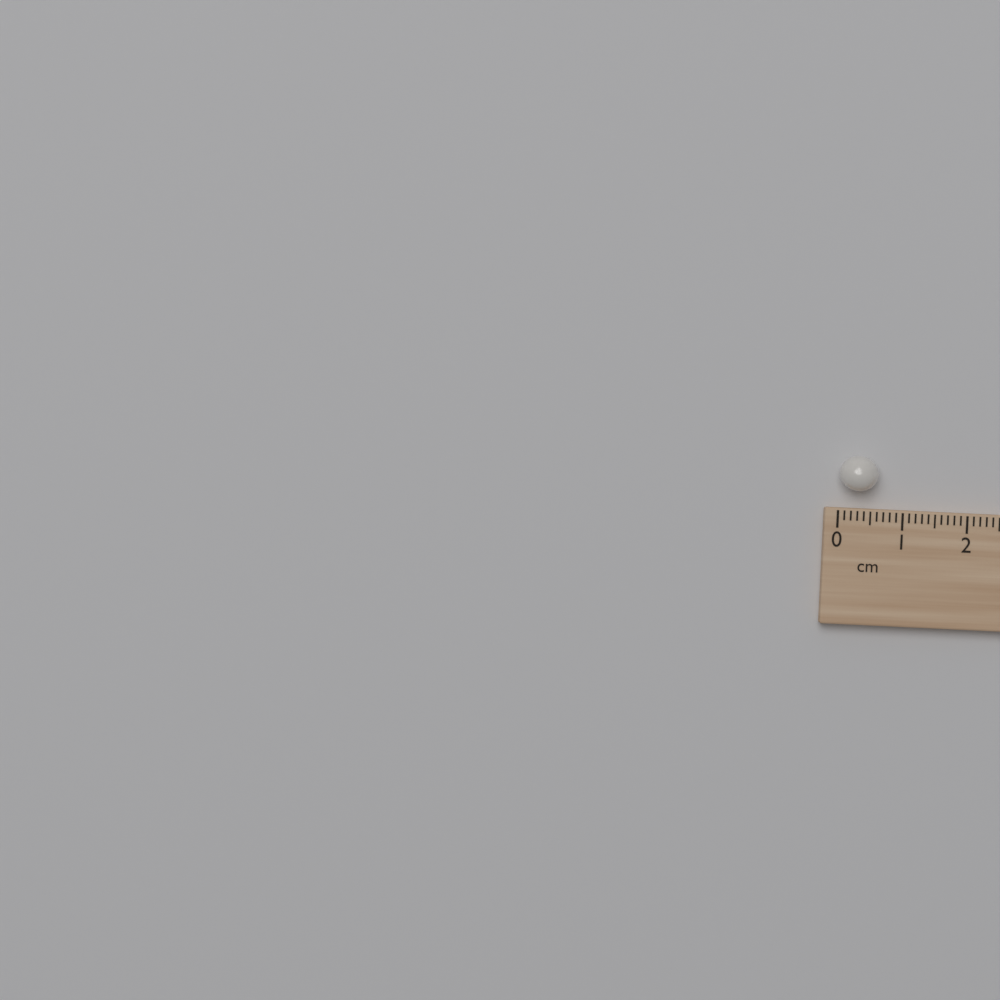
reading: 0.6 cm
